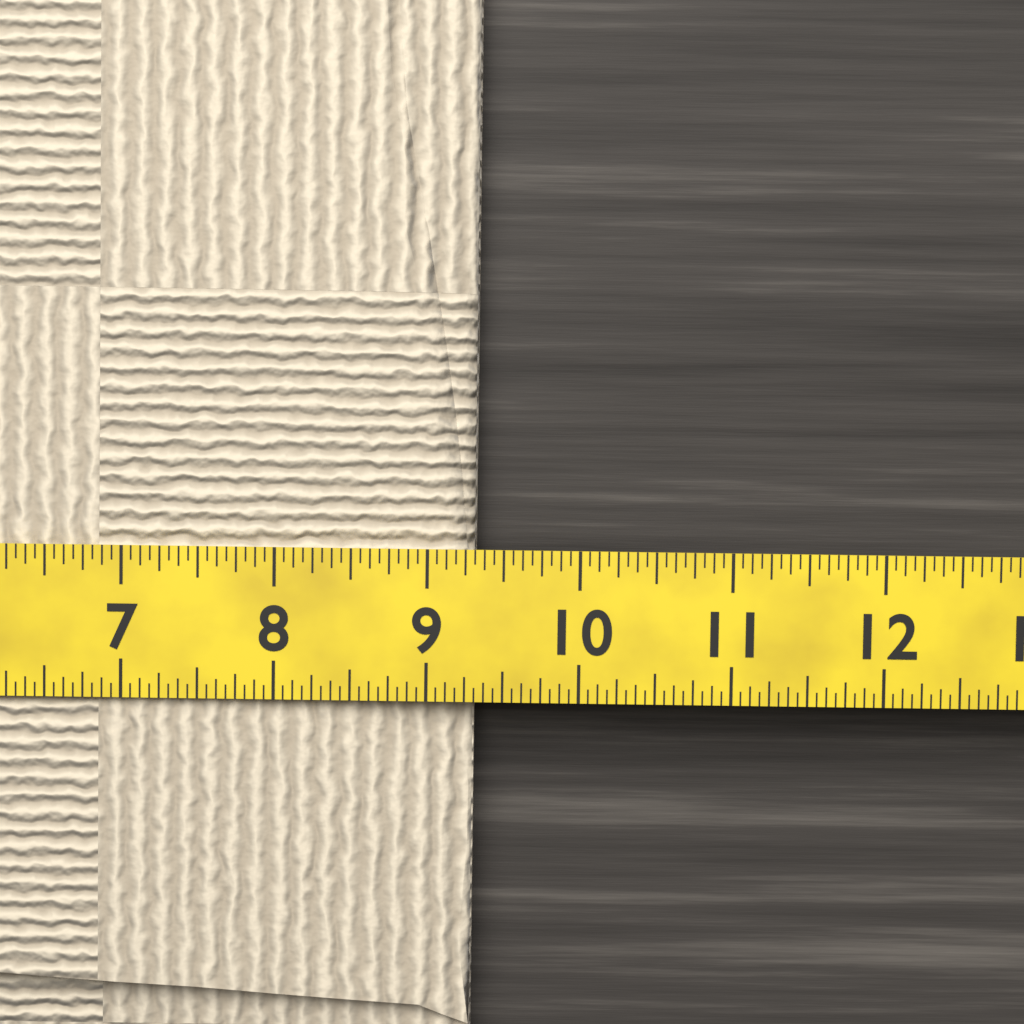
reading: 9.3125 (no unit)
